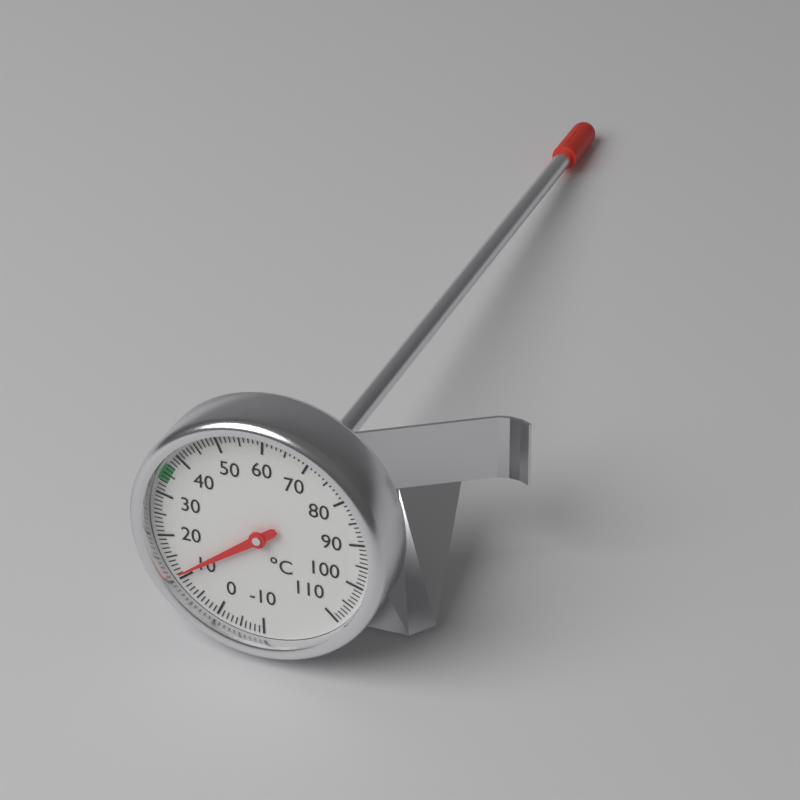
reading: 11 °C
